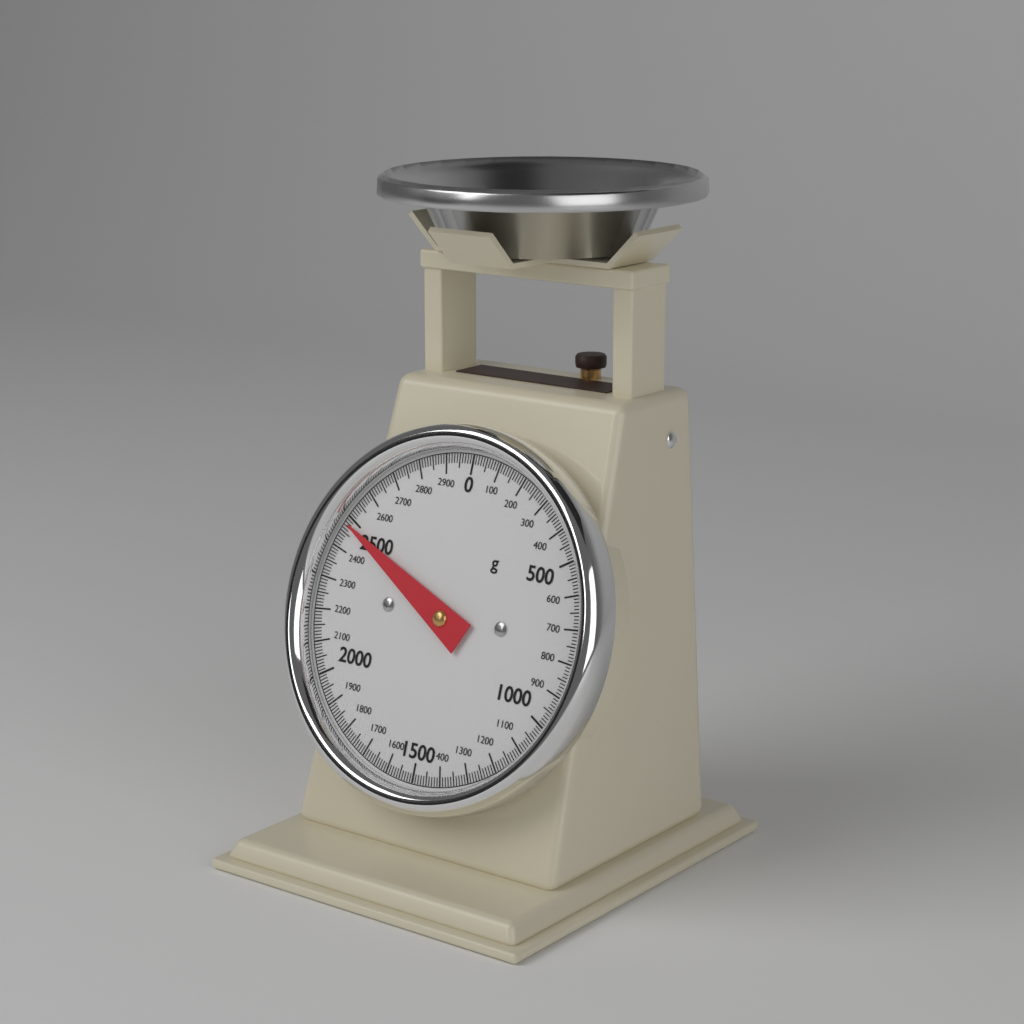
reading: 2480 g
